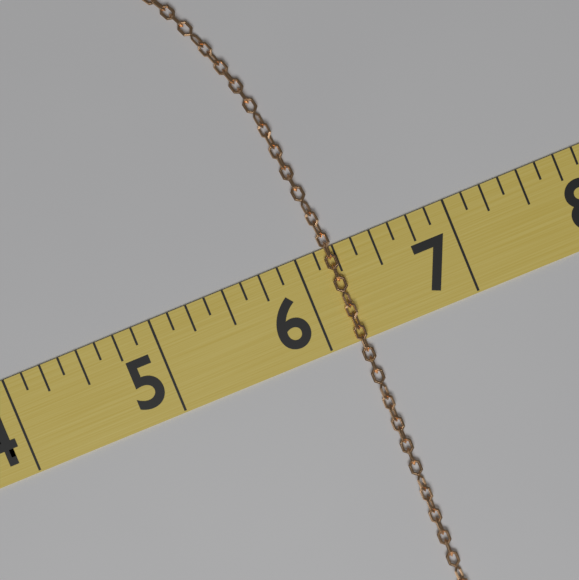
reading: 6.250 (no unit)
